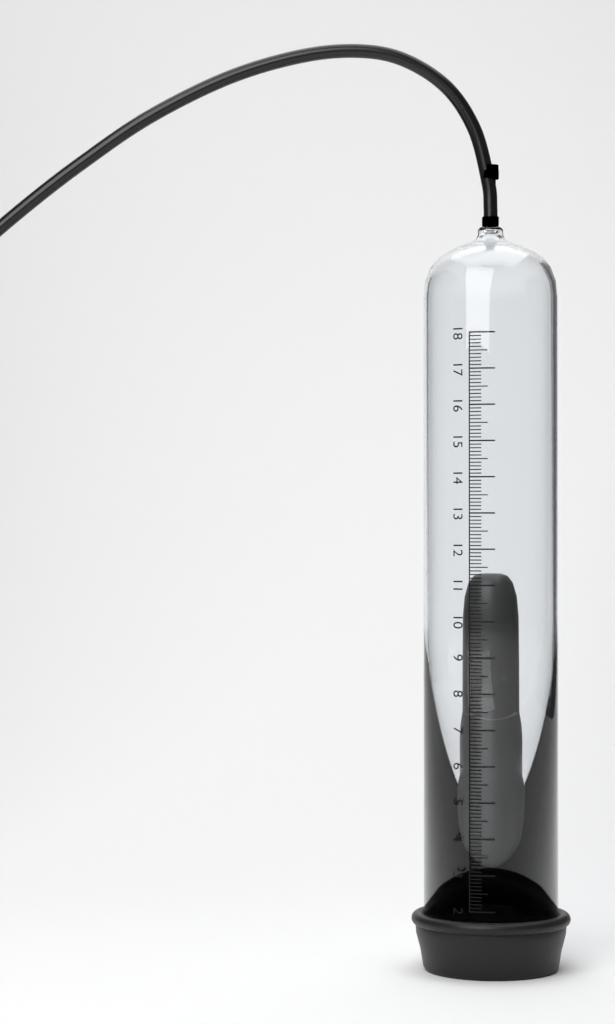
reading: 11.3 (no unit)
